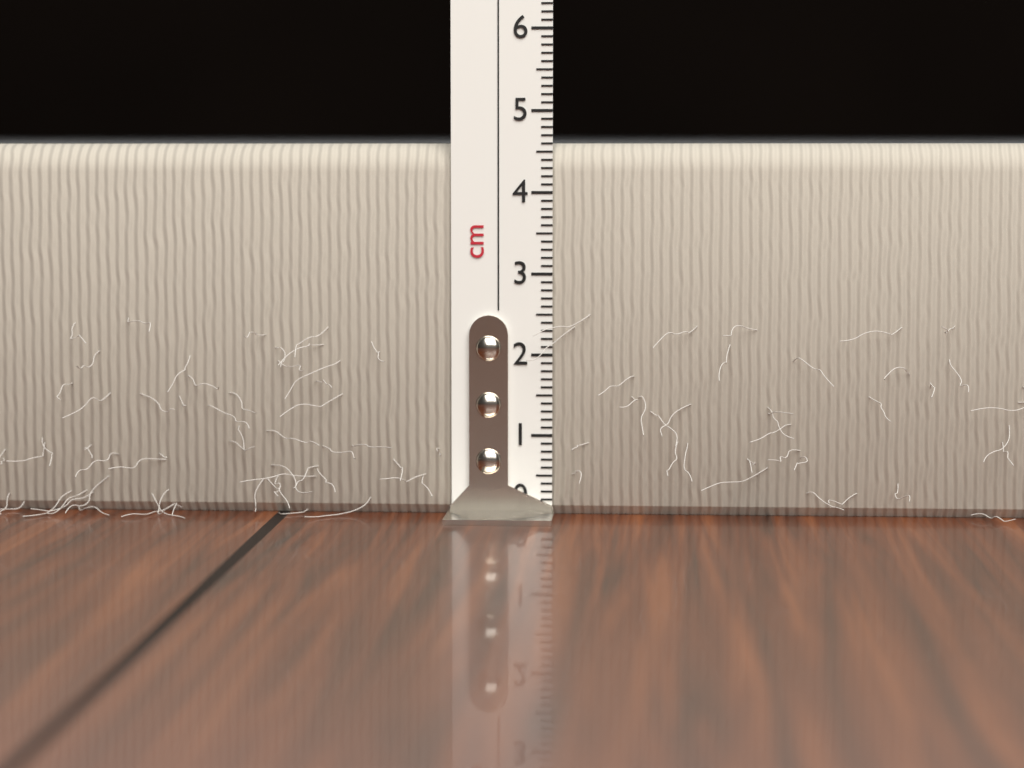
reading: 4.6 cm
